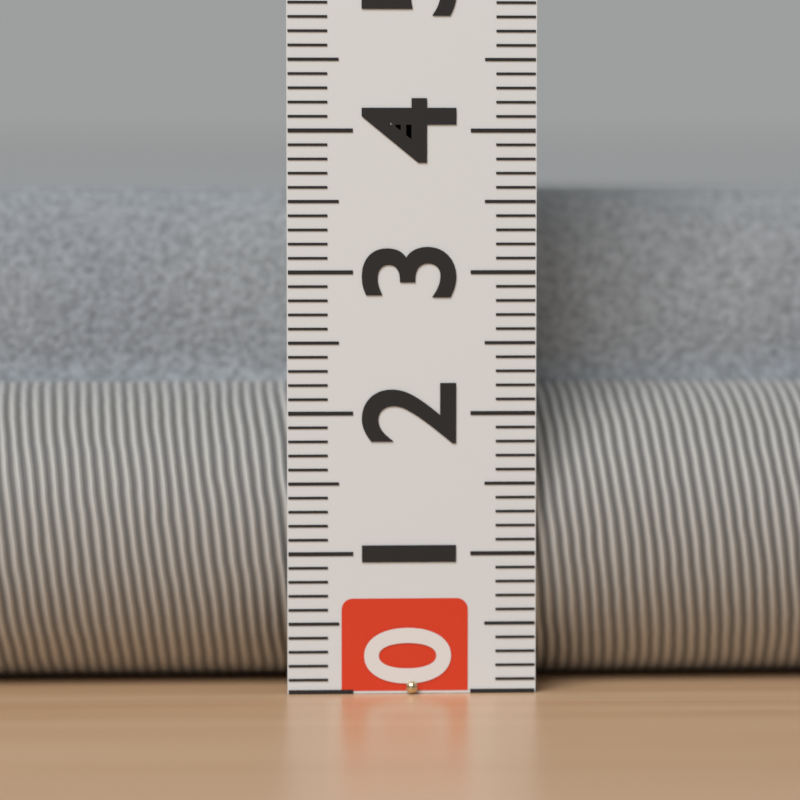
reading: 3.6 (no unit)
